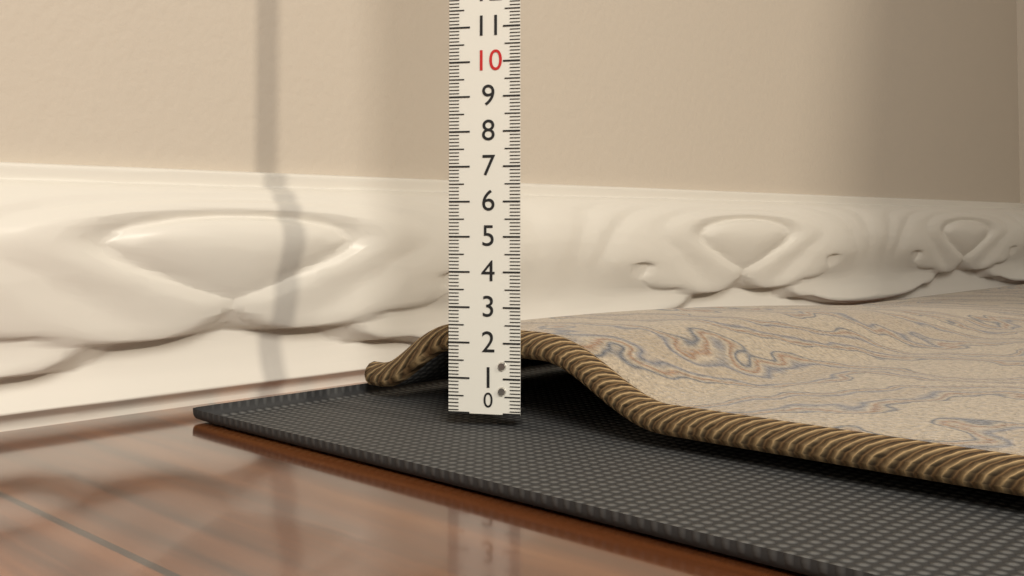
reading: 2.3 (no unit)
